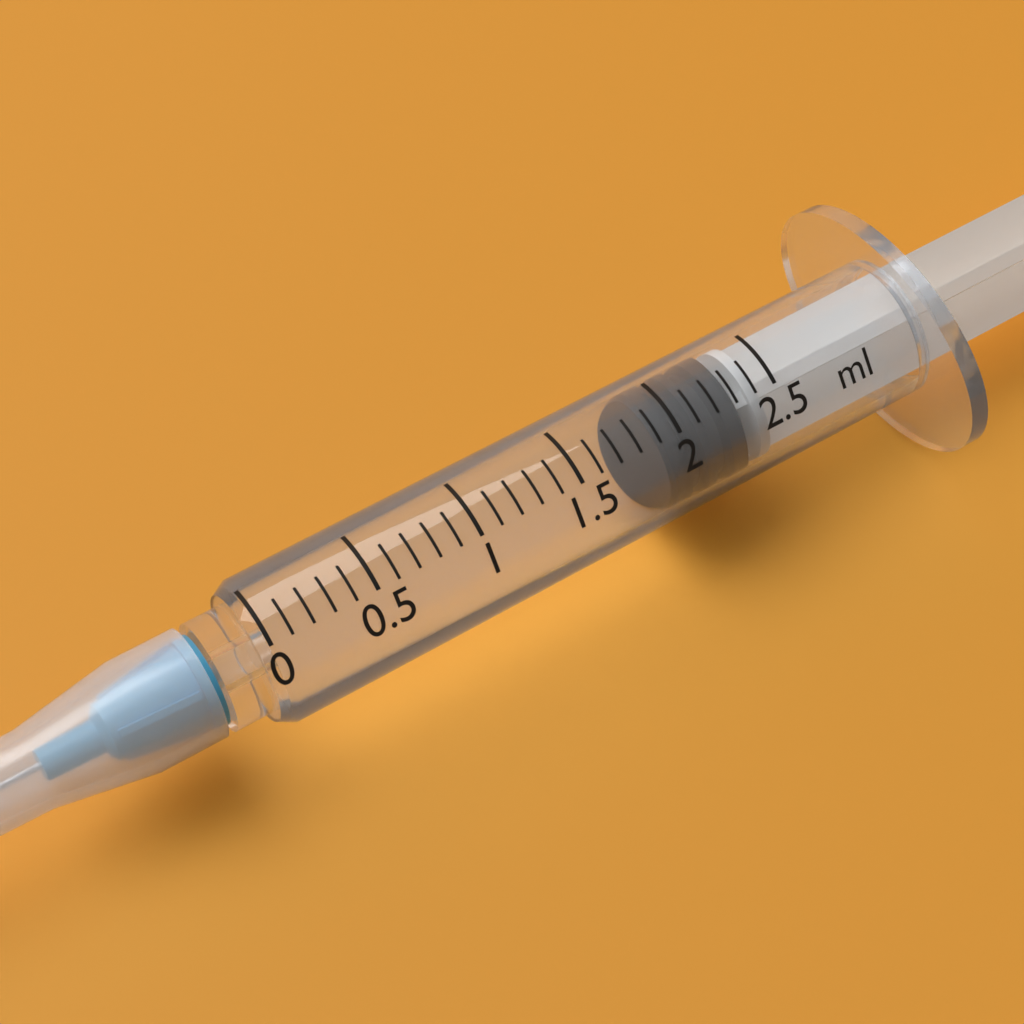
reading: 1.9 ml
